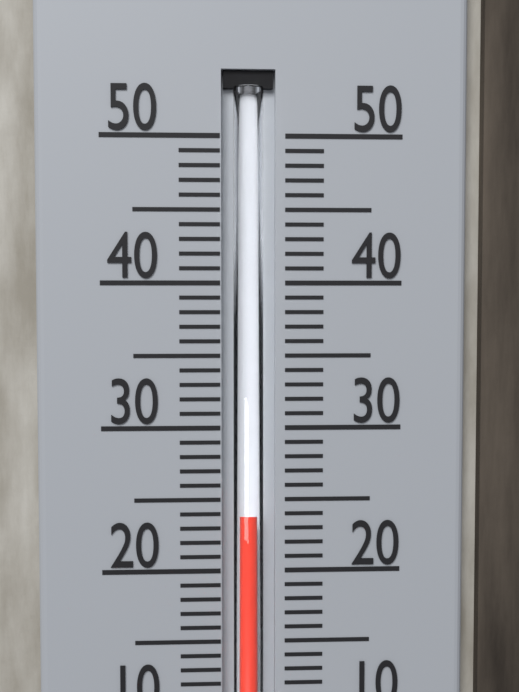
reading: 24 °C
